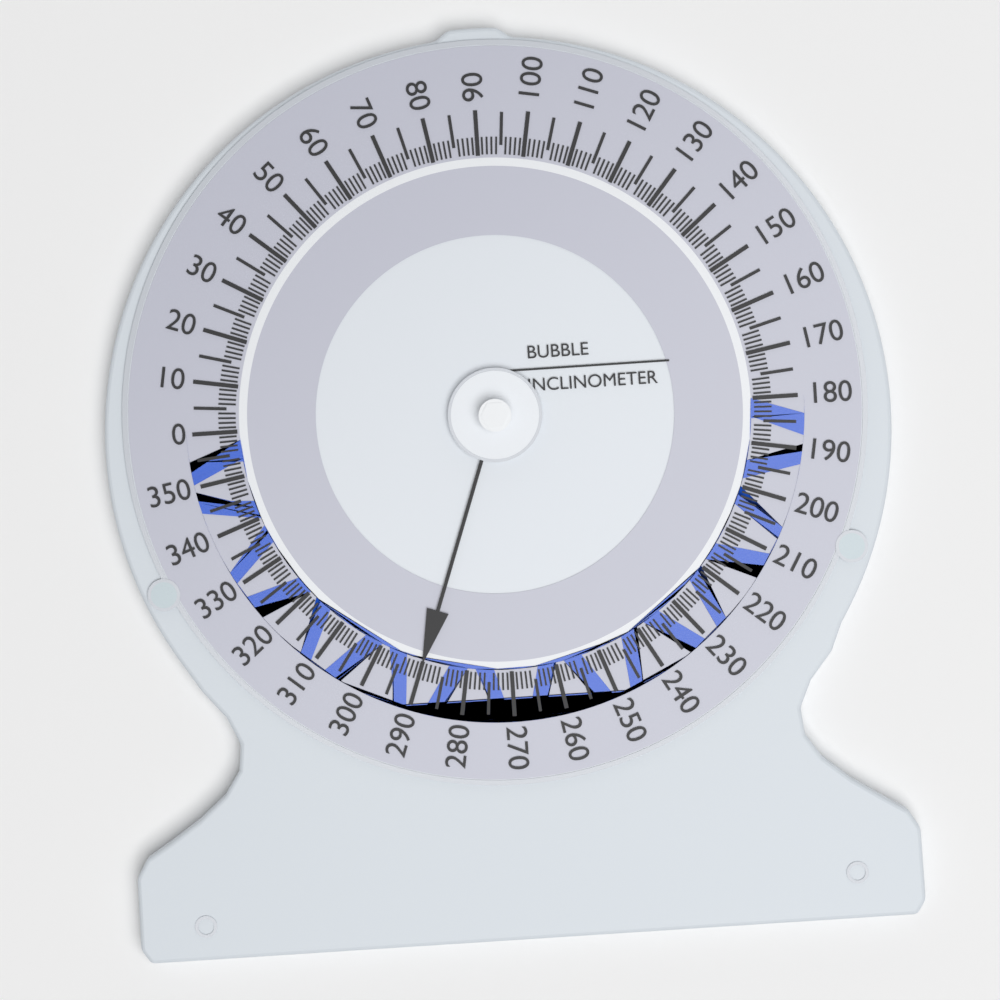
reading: 290 (no unit)
